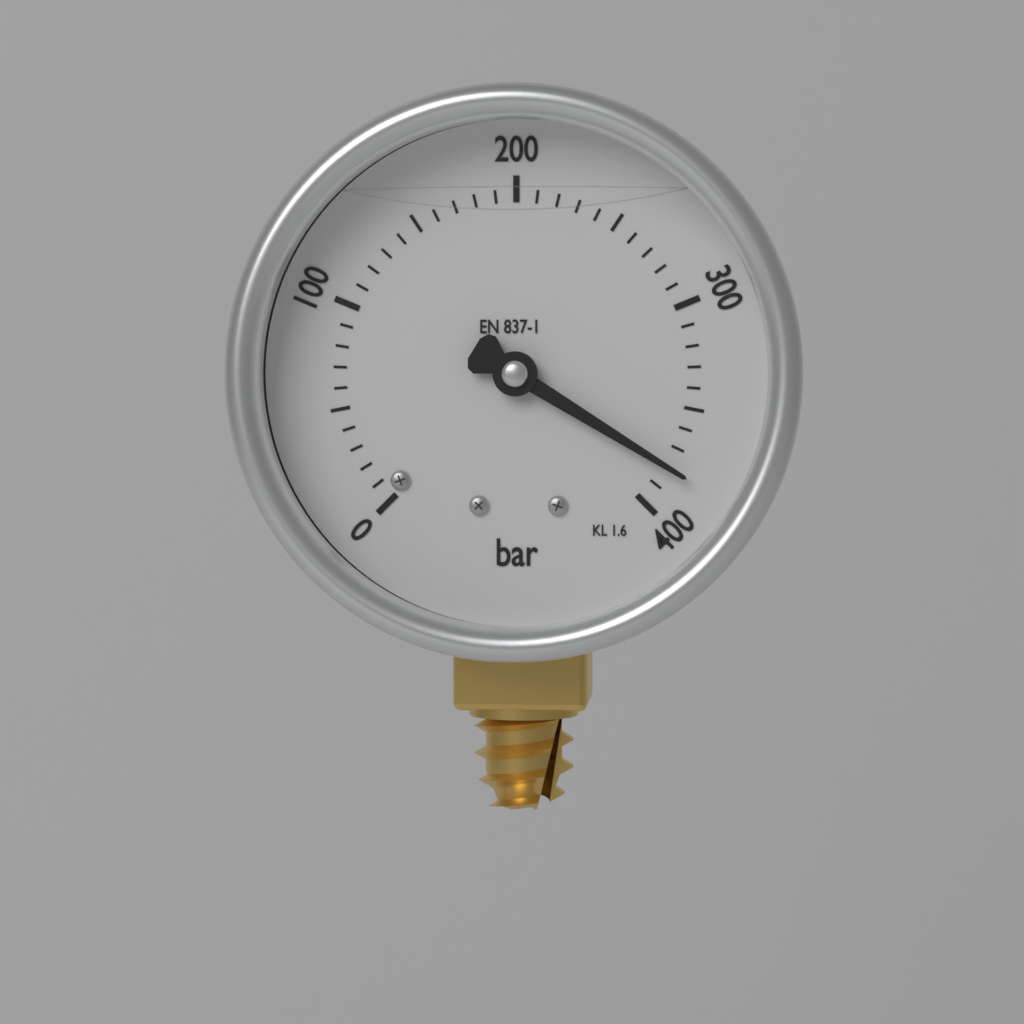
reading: 380 bar
